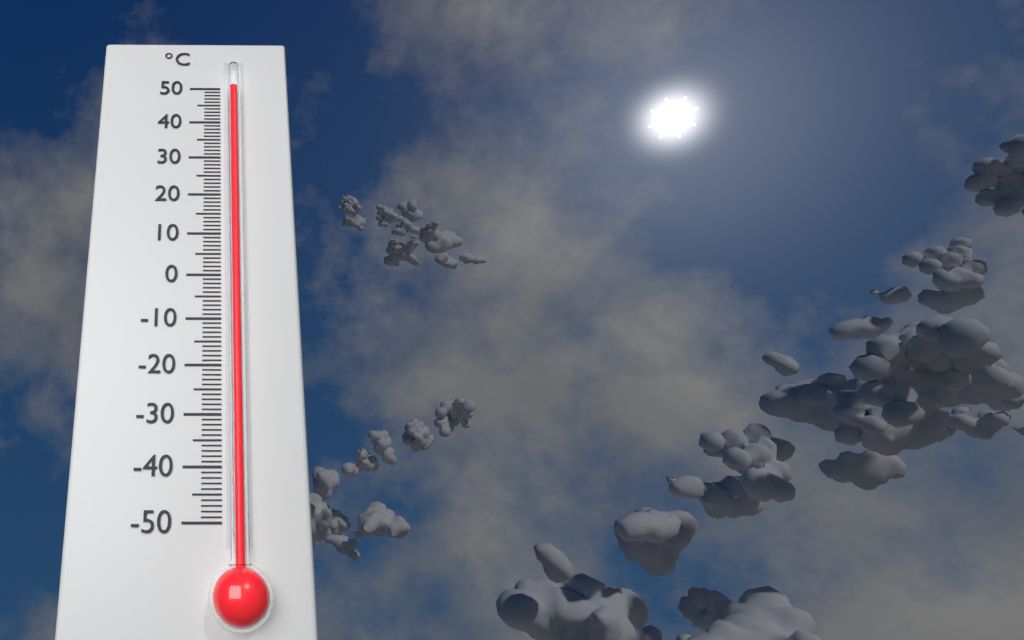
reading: 49 °C
